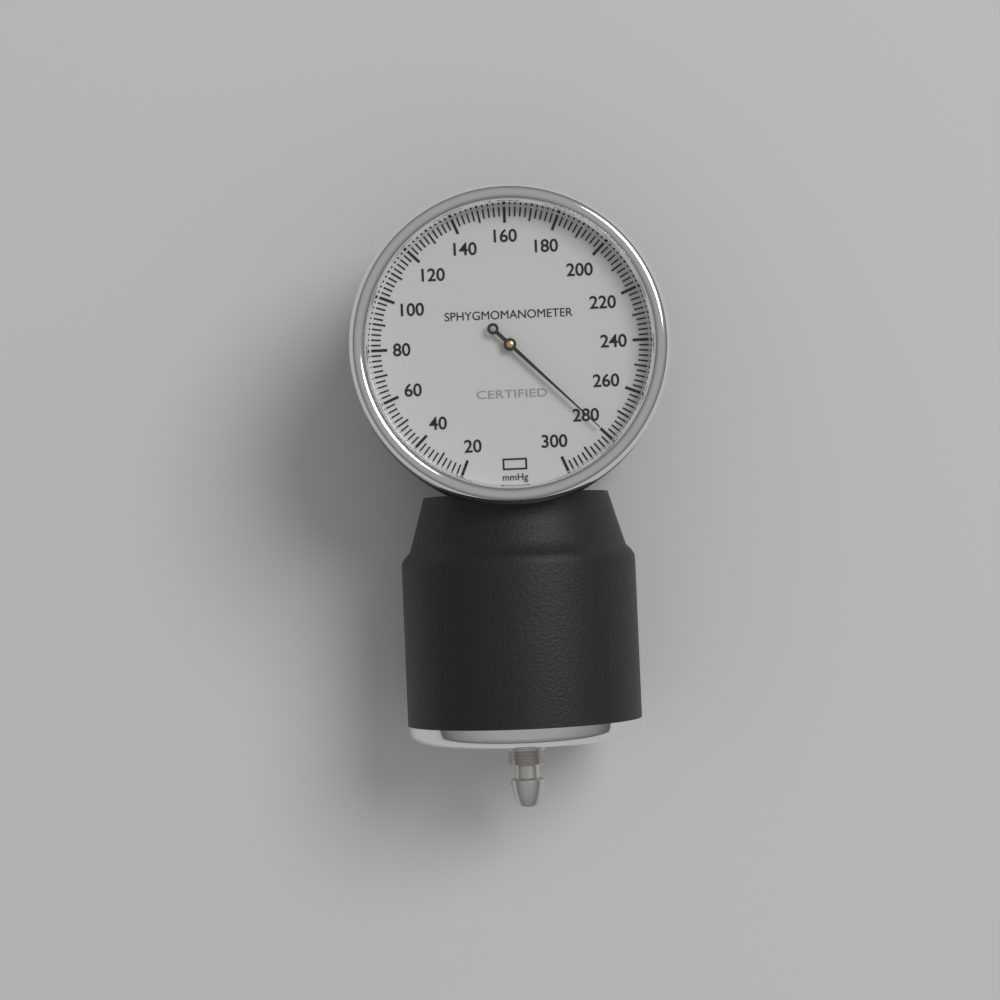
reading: 280 mmHg
